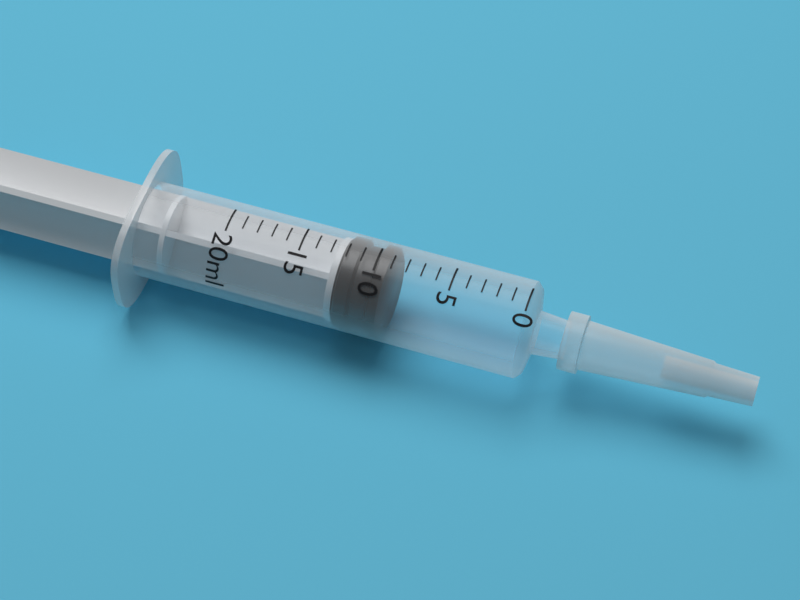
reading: 9 ml
